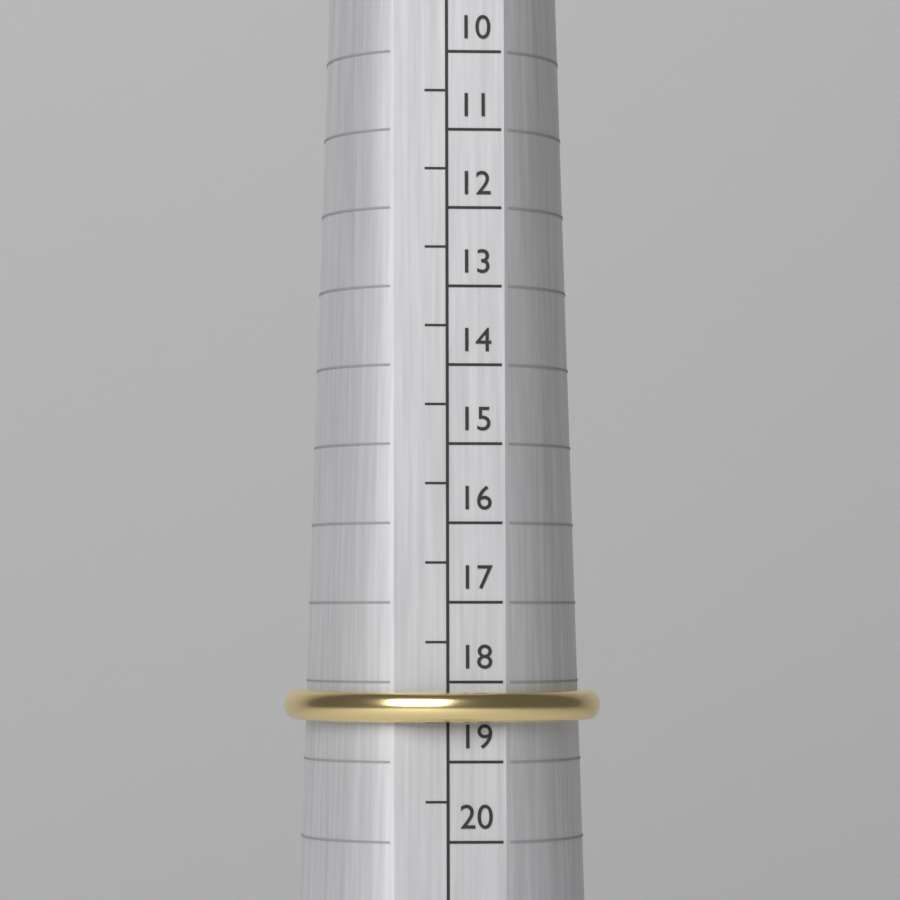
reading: 18.5 (no unit)
